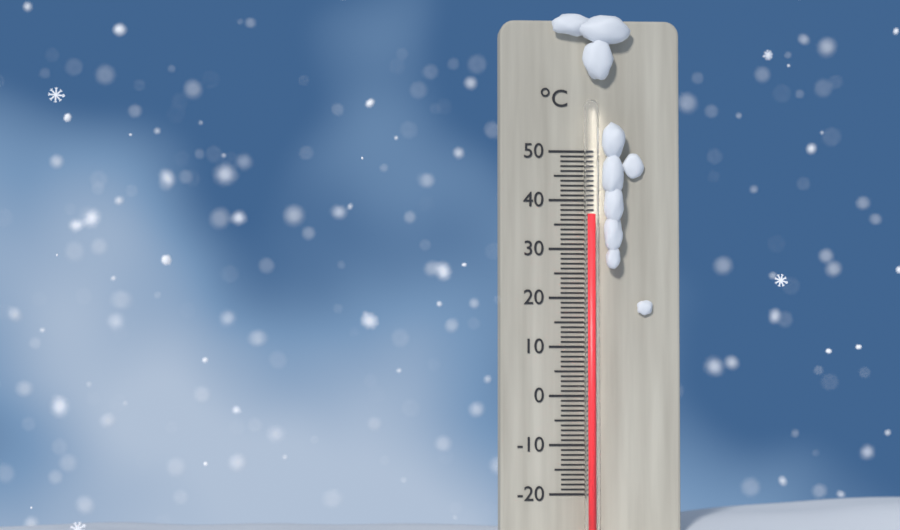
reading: 37 °C
